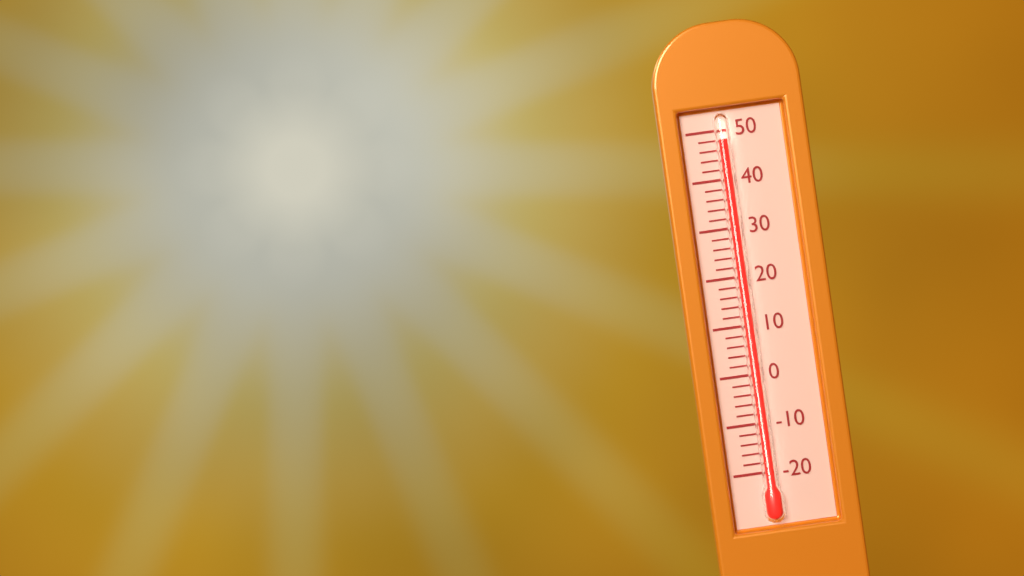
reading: 48 (no unit)
